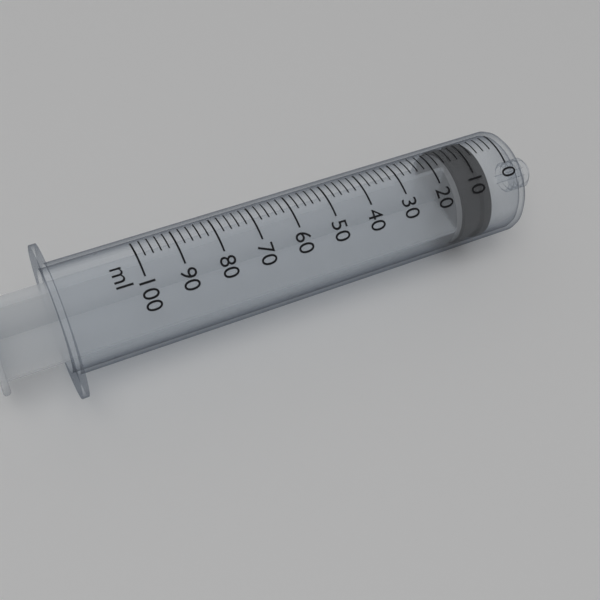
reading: 6 ml
